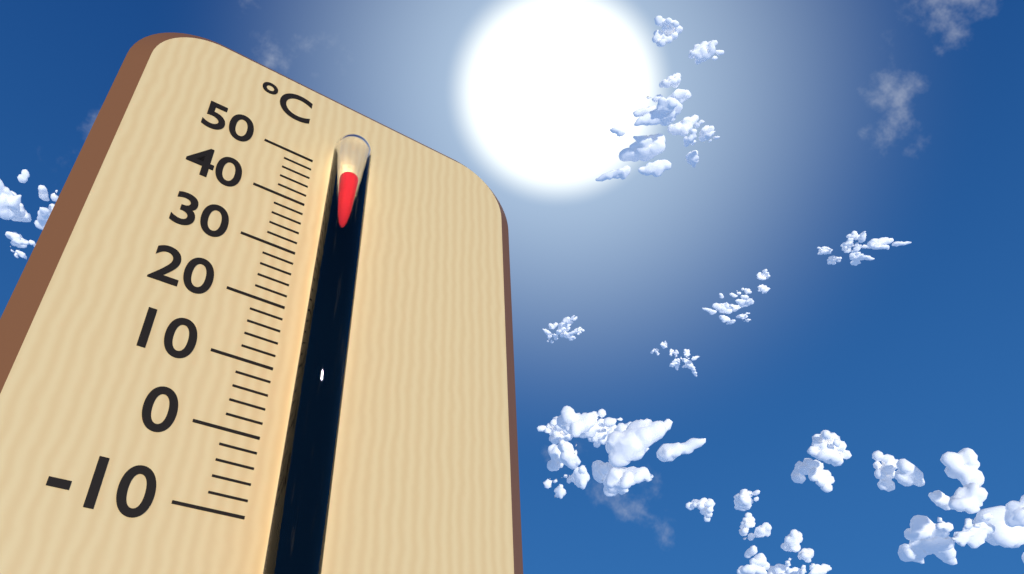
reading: 45 °C
